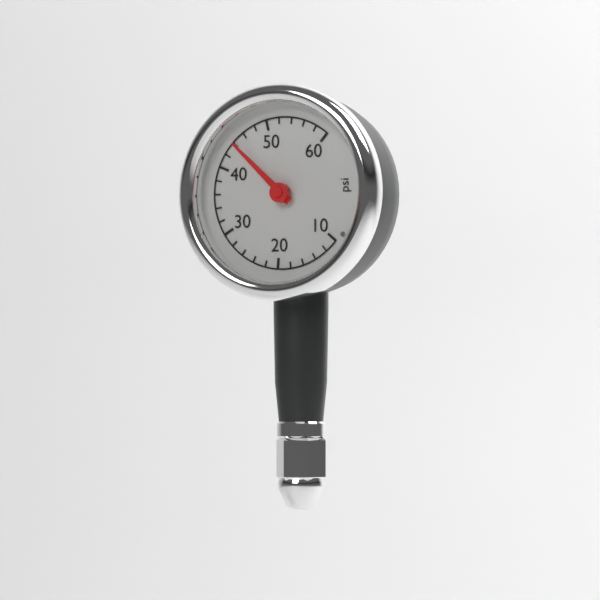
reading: 44 psi
